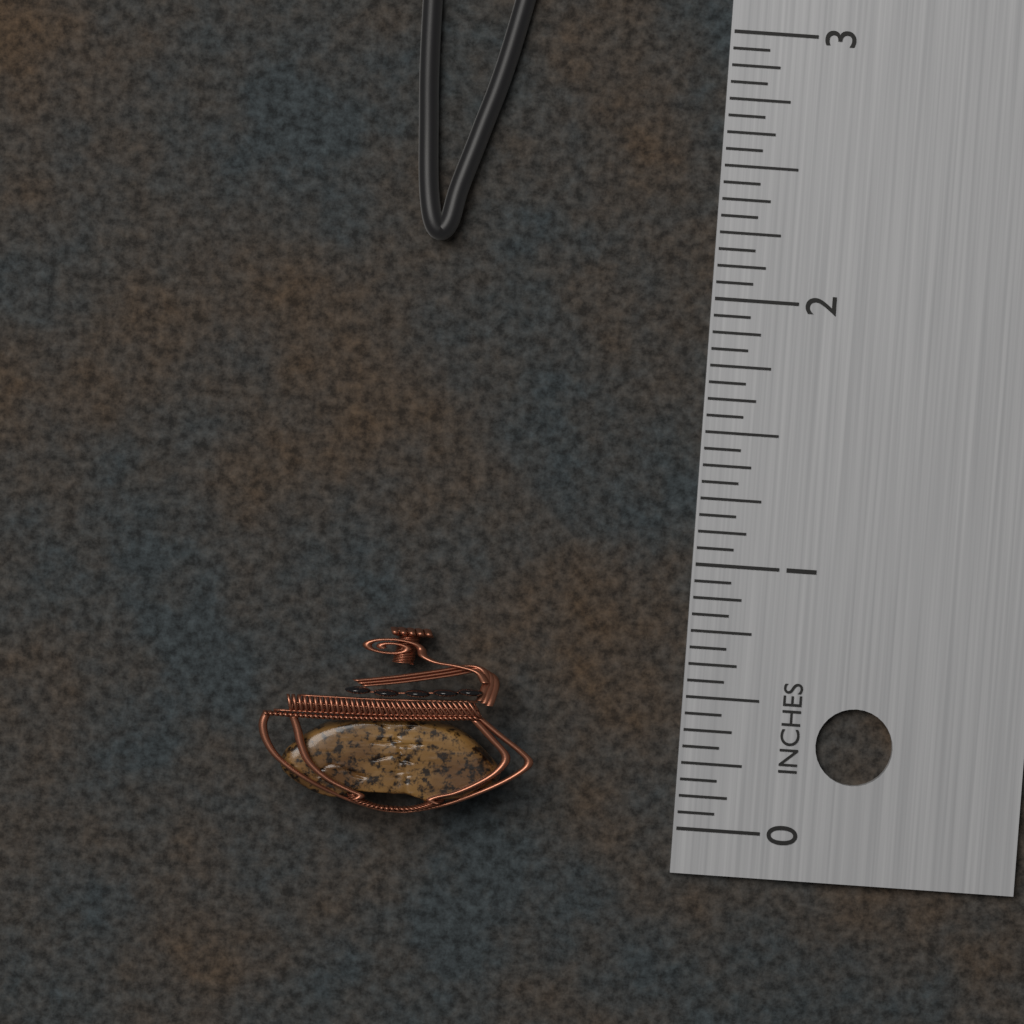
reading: 0.6875 in
